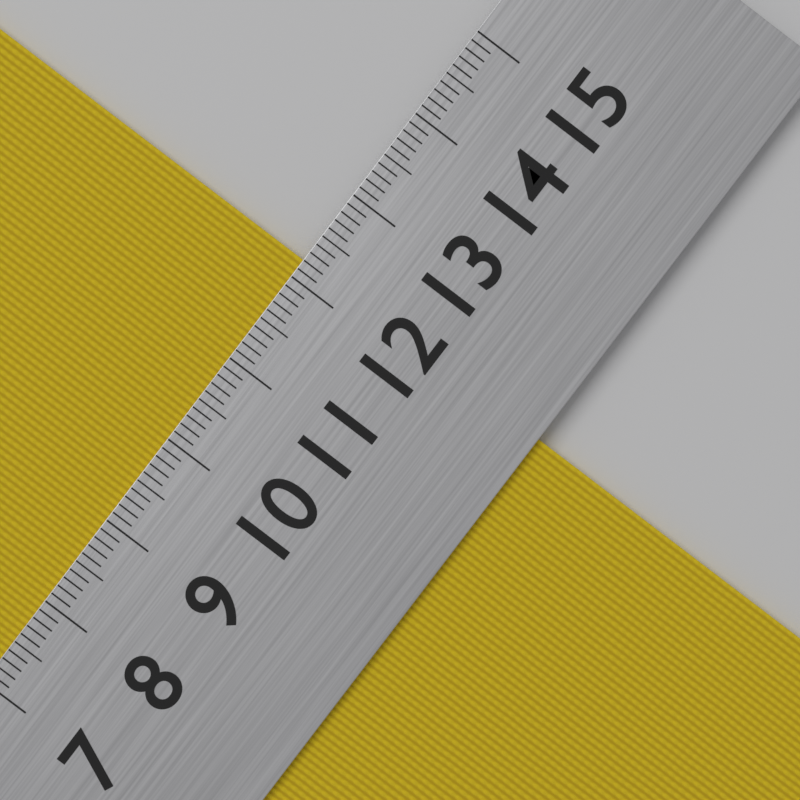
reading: 12.2 cm
